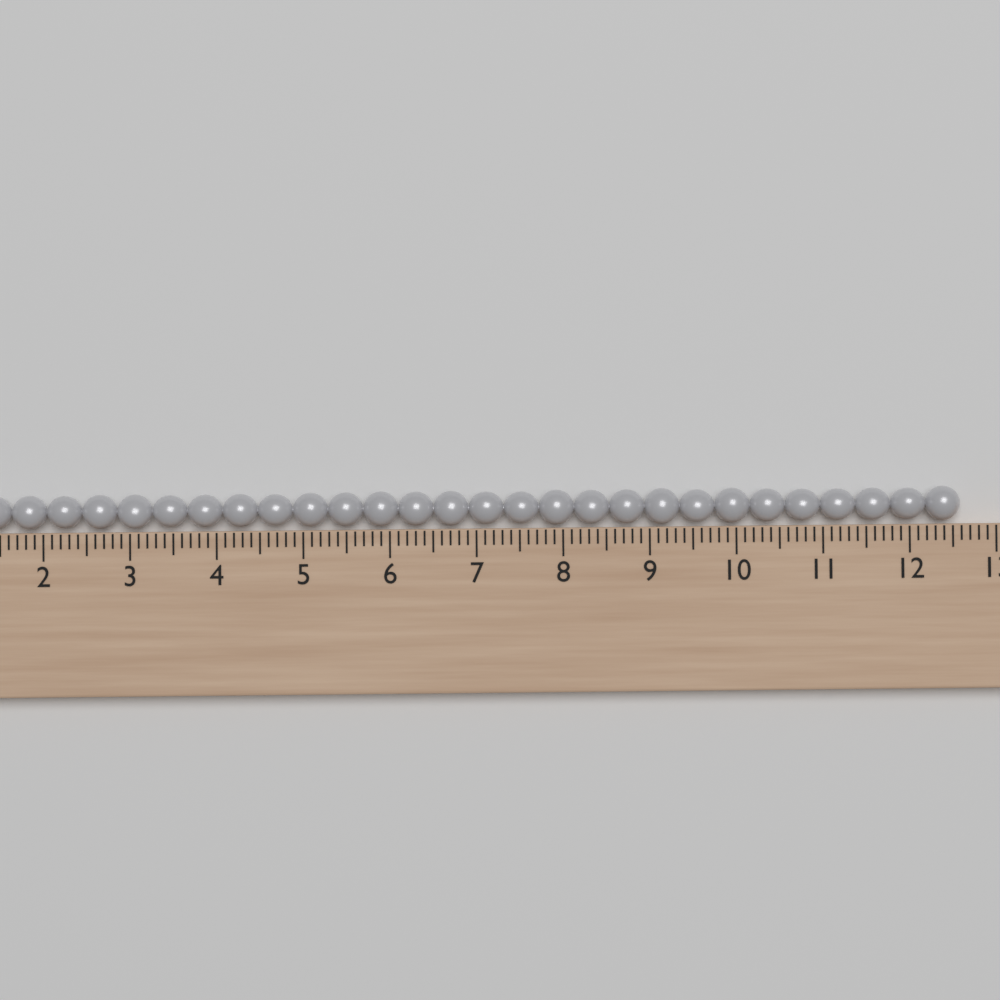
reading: 12.6 (no unit)
